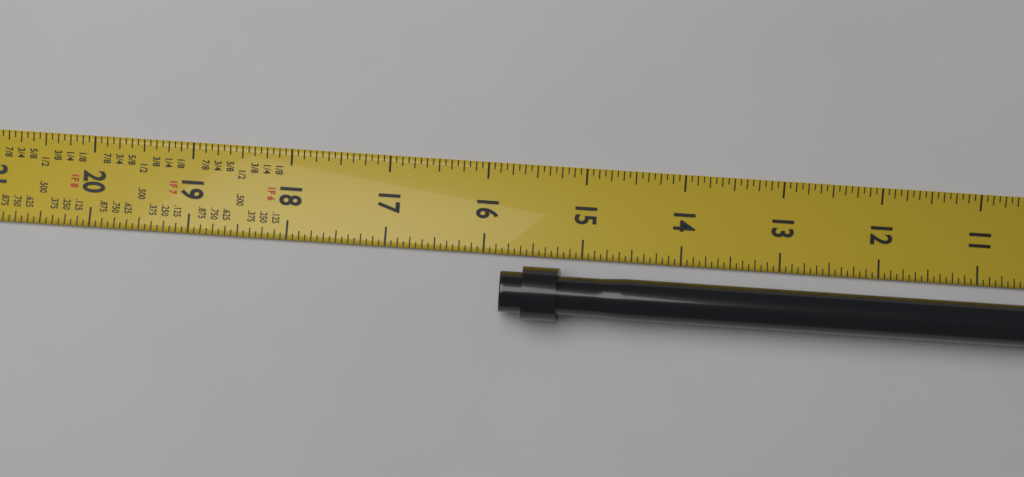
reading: 15.8125 in
